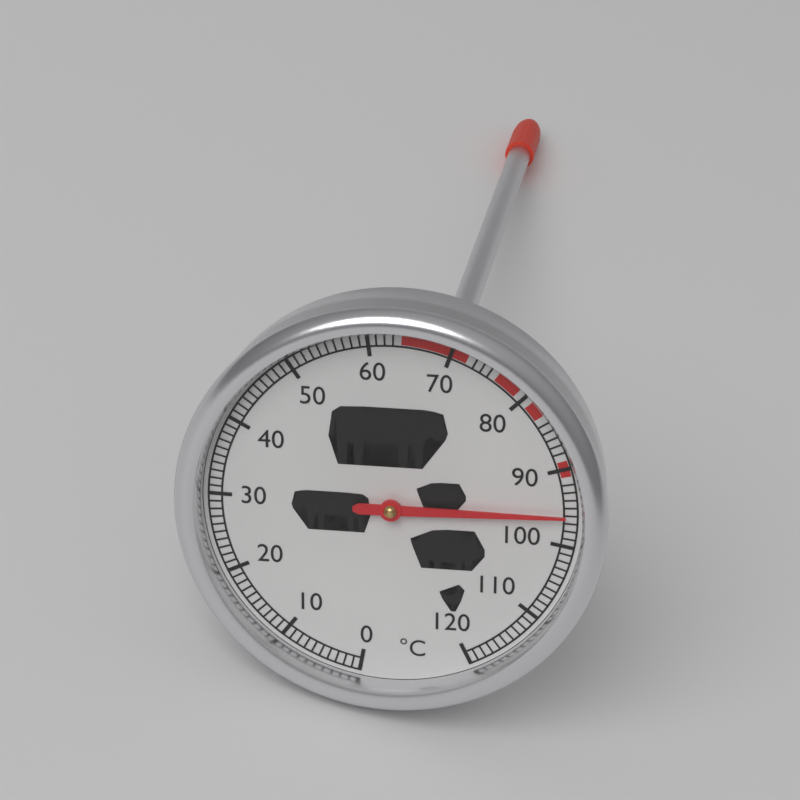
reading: 96 °C
